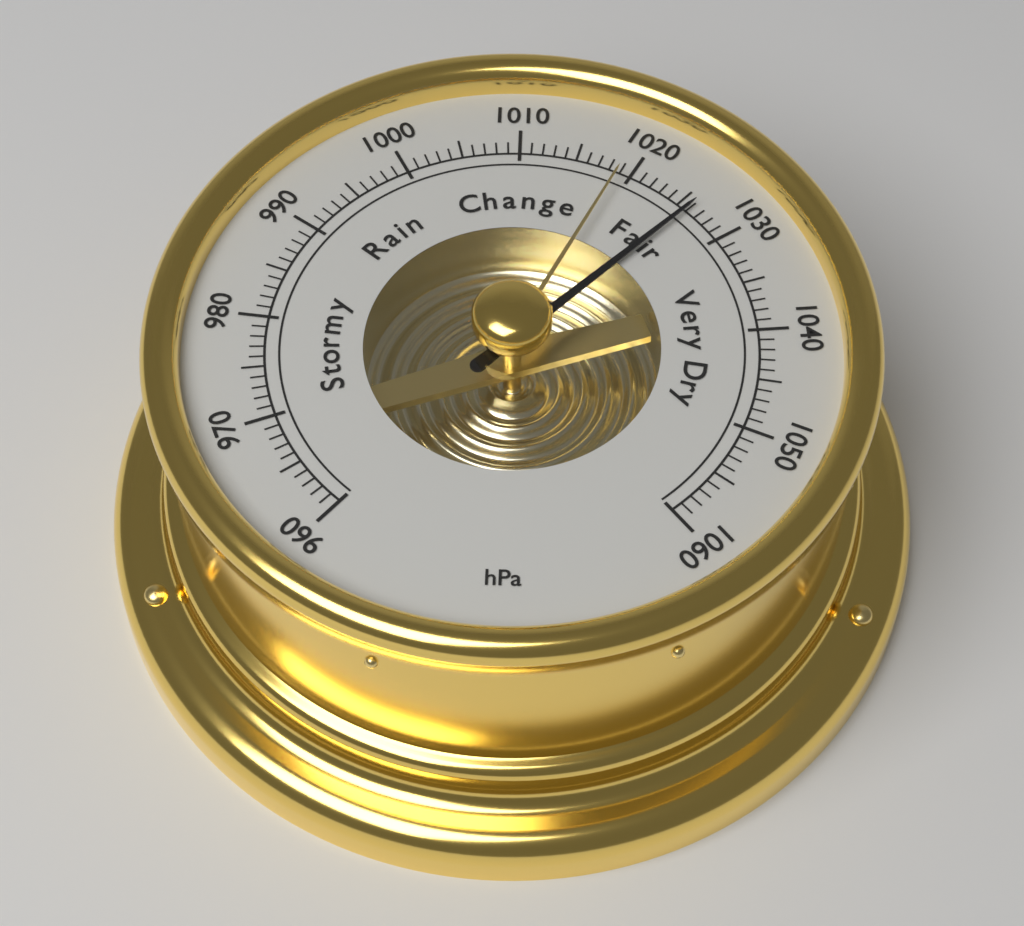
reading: 1026 hPa
